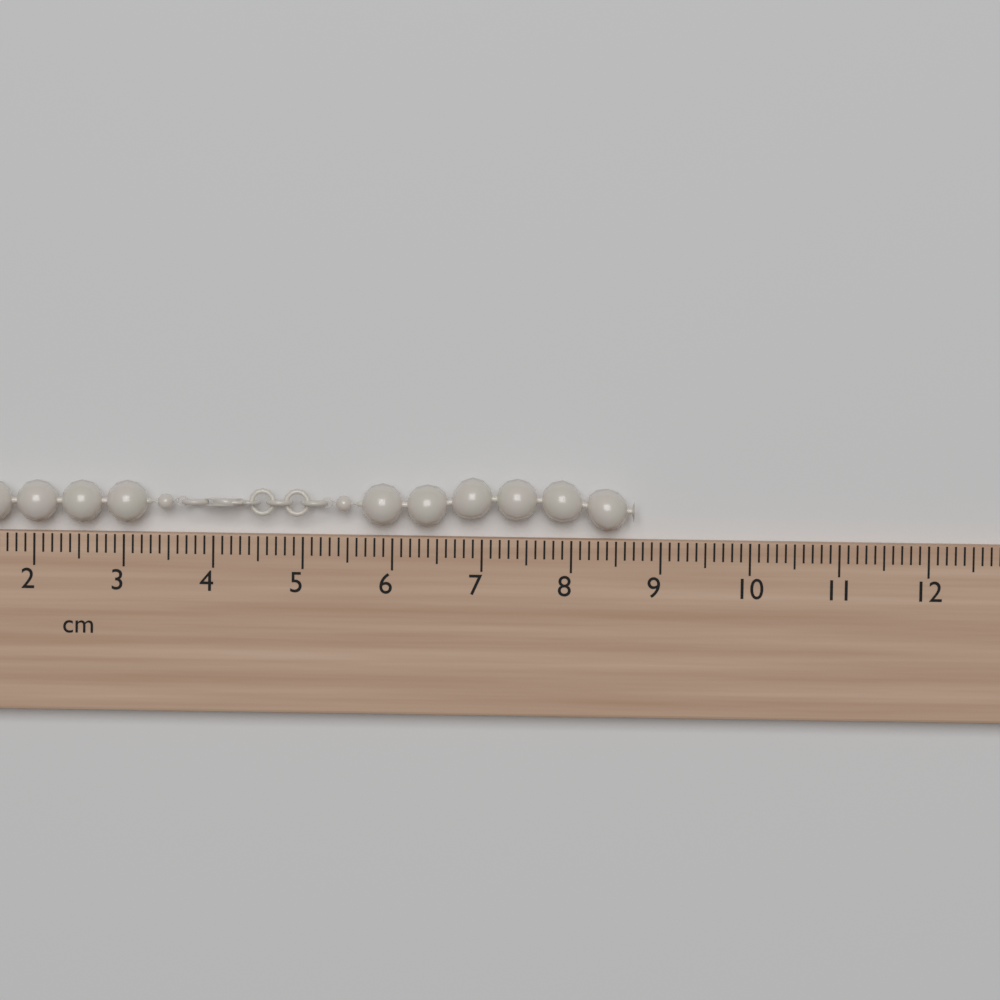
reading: 8.7 cm
